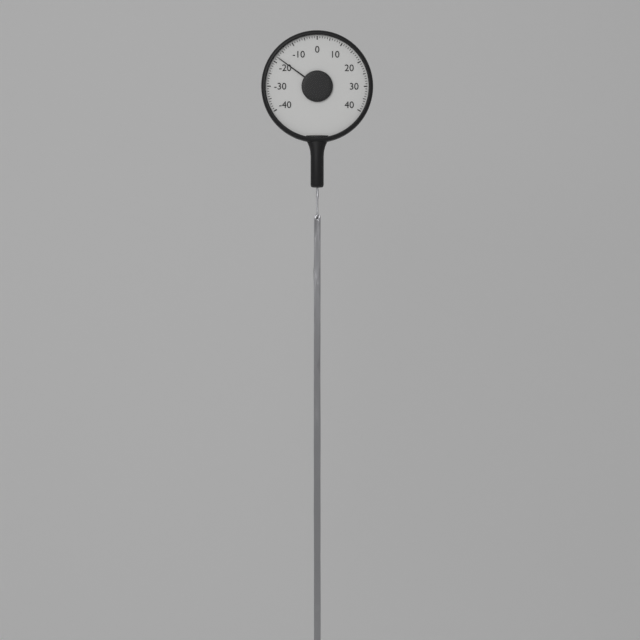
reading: -18 (no unit)
